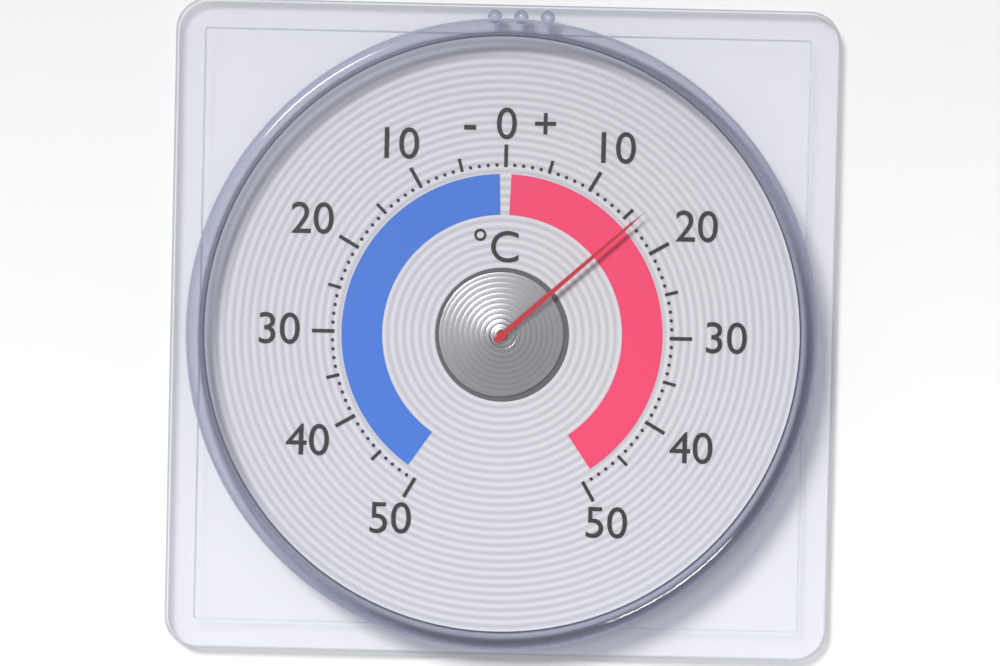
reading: 16 °C
